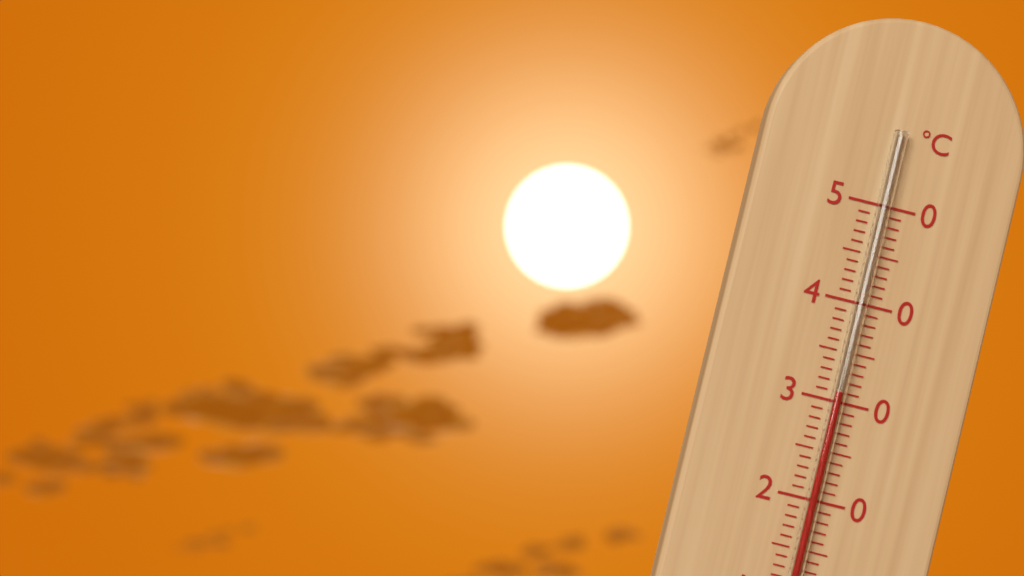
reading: 31 °C
